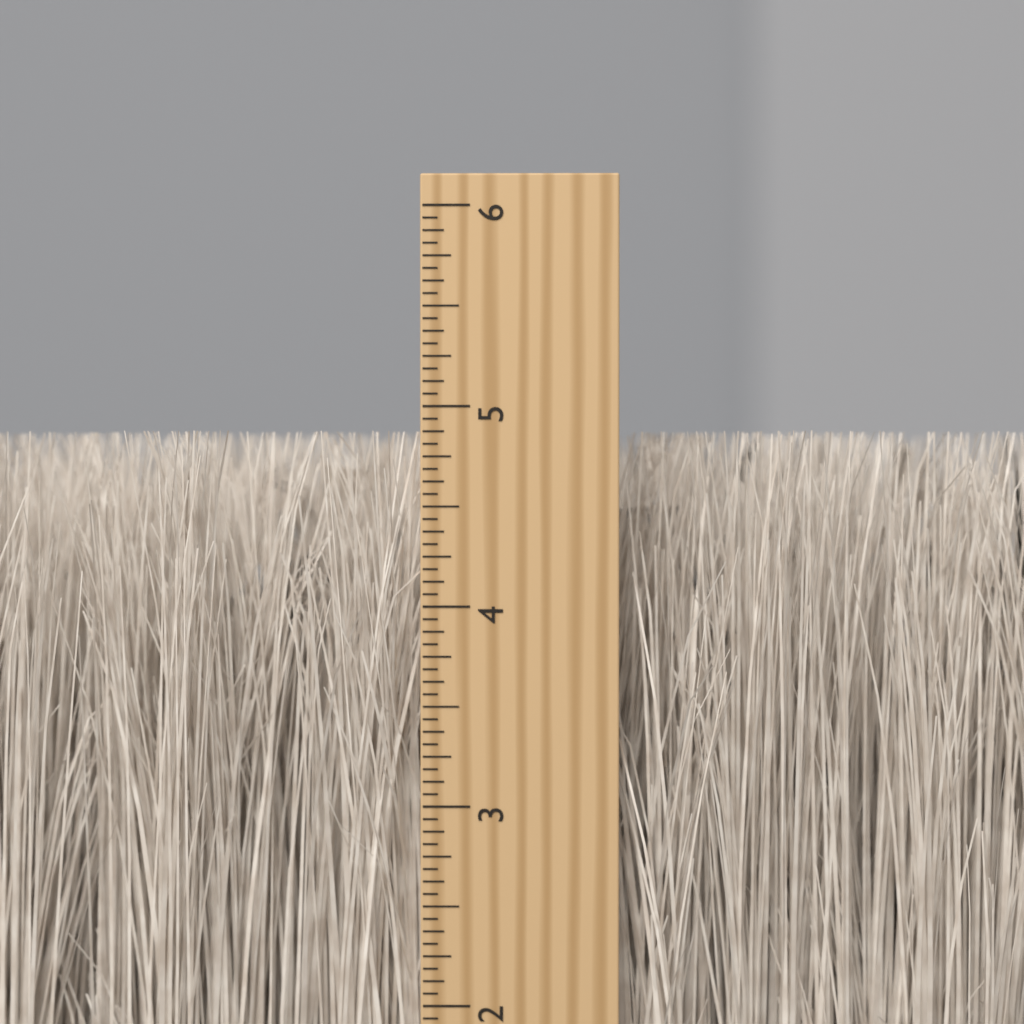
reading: 4.8750 inch
